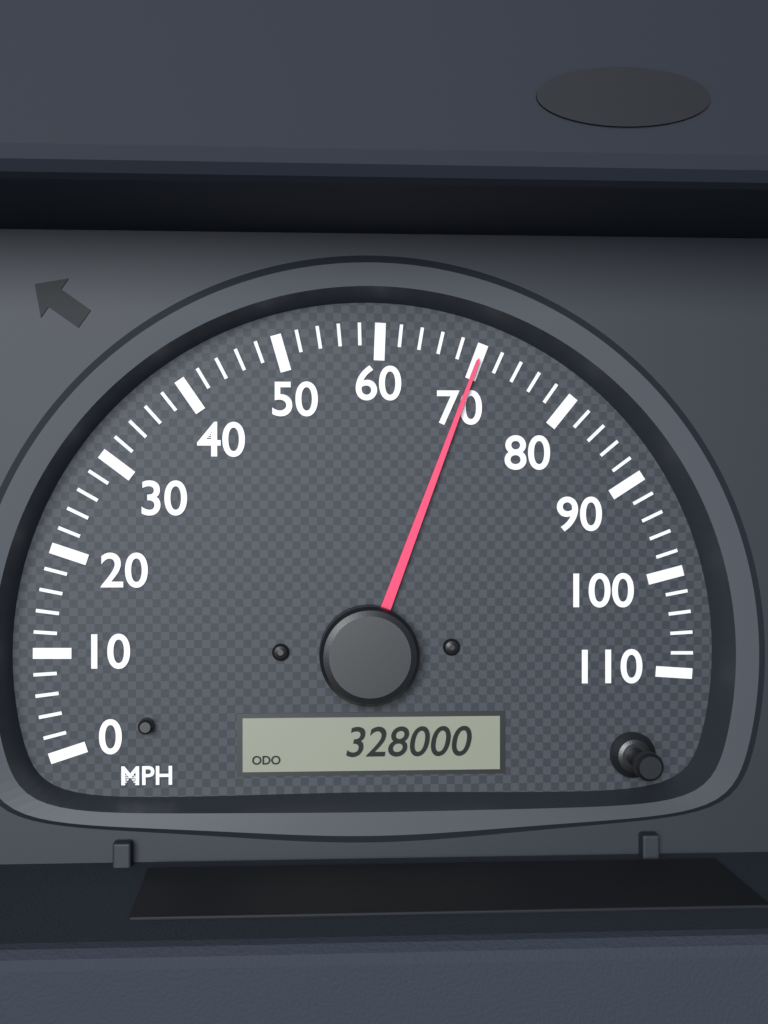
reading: 70 MPH
